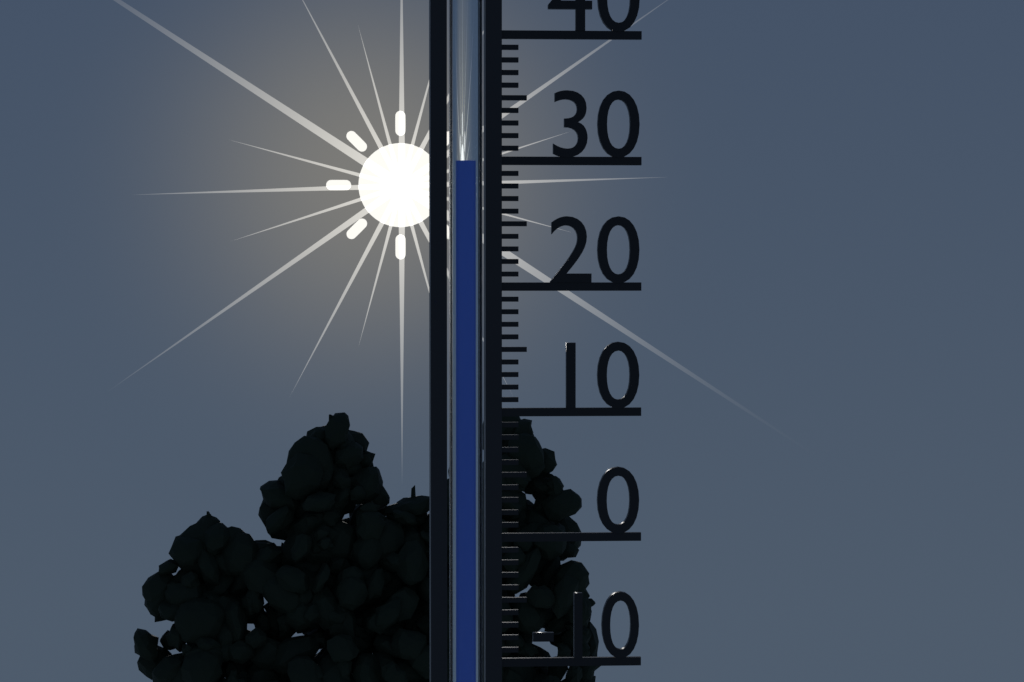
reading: 30 (no unit)
